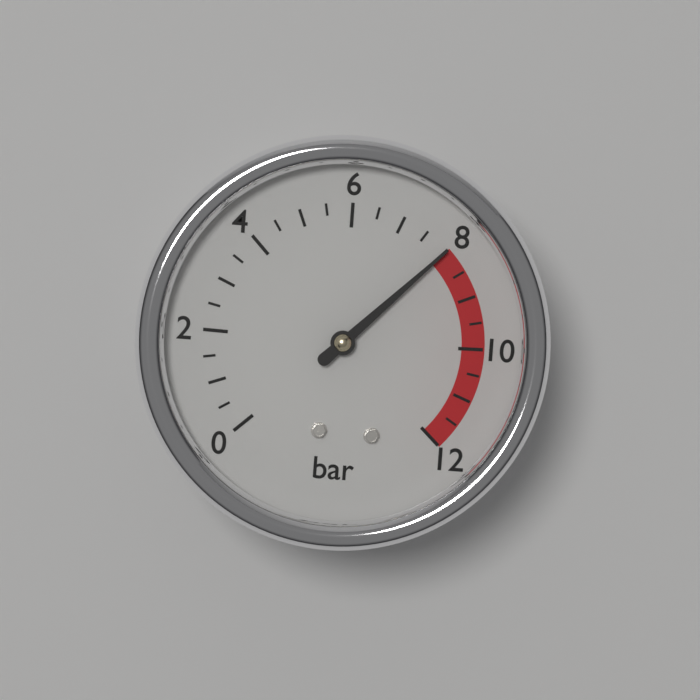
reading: 8.0 bar
